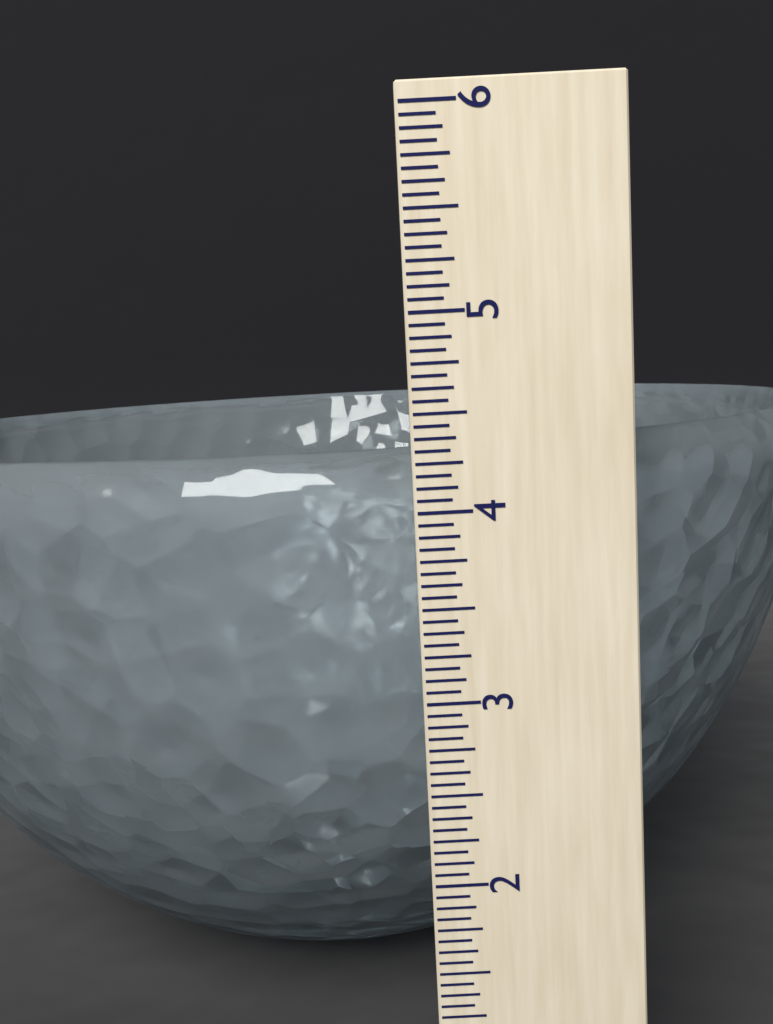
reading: 4.3125 (no unit)
